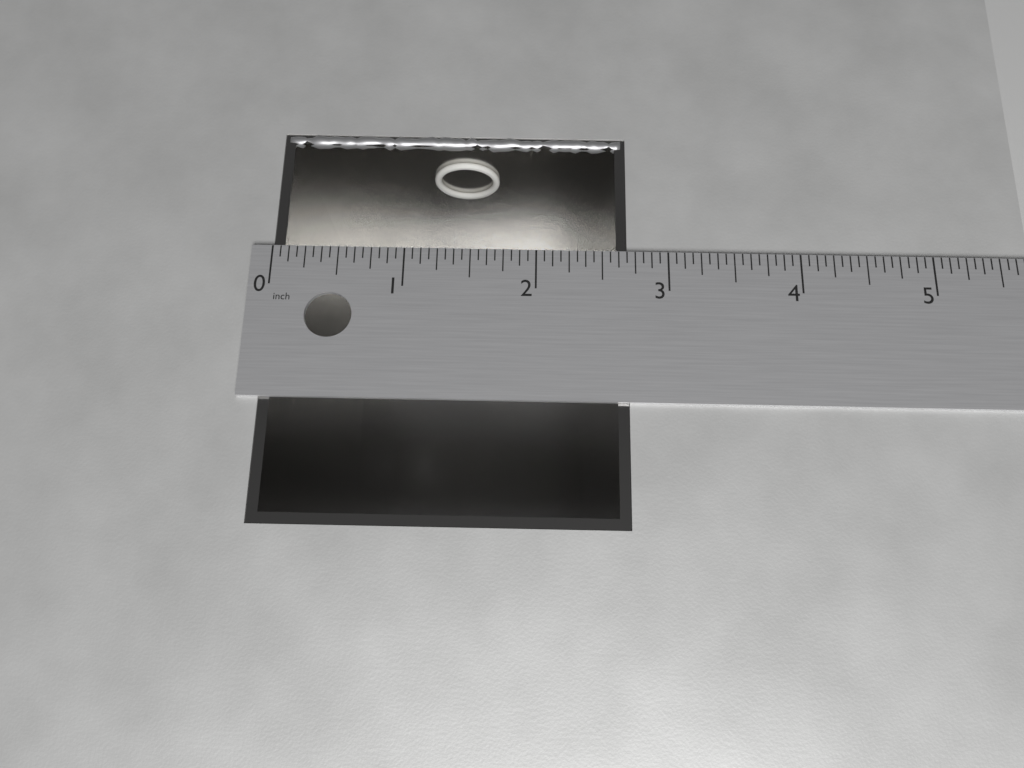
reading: 2.6875 in
